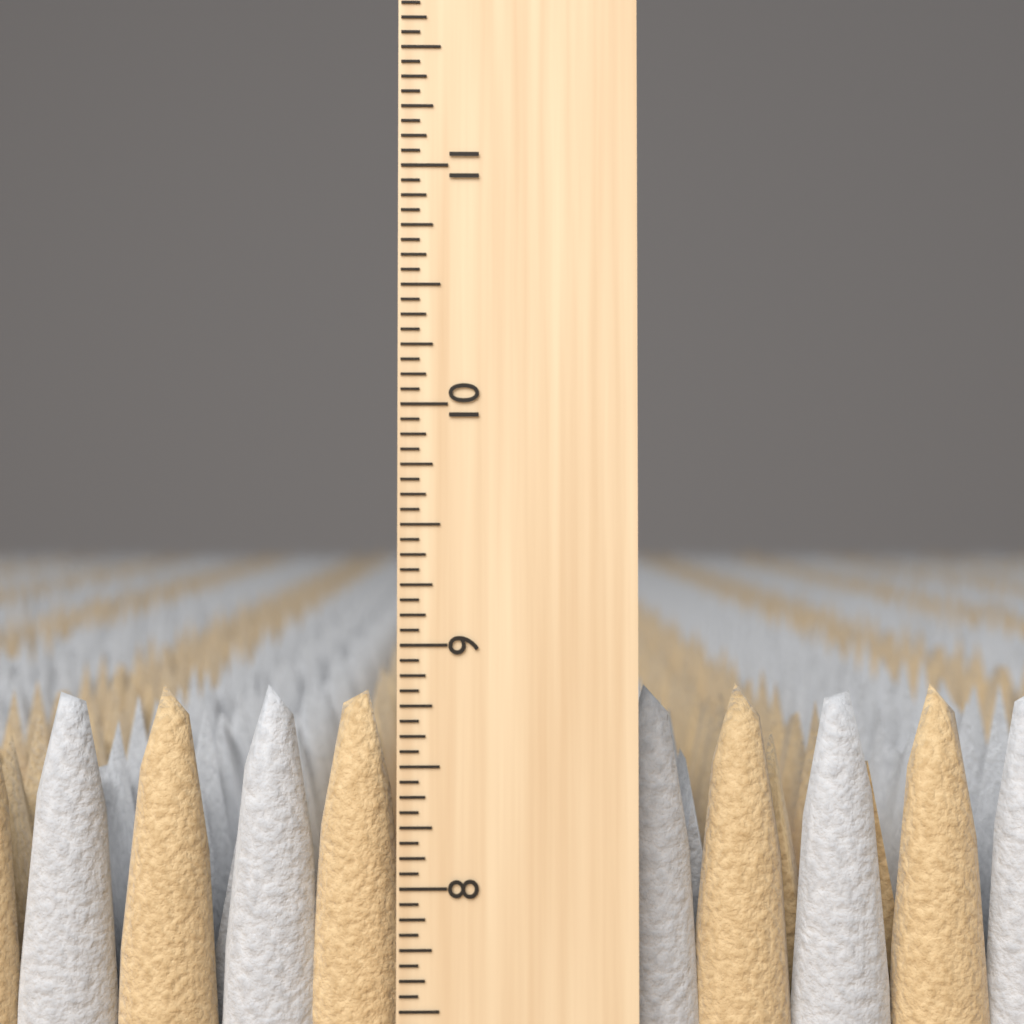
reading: 8.8125 inch
